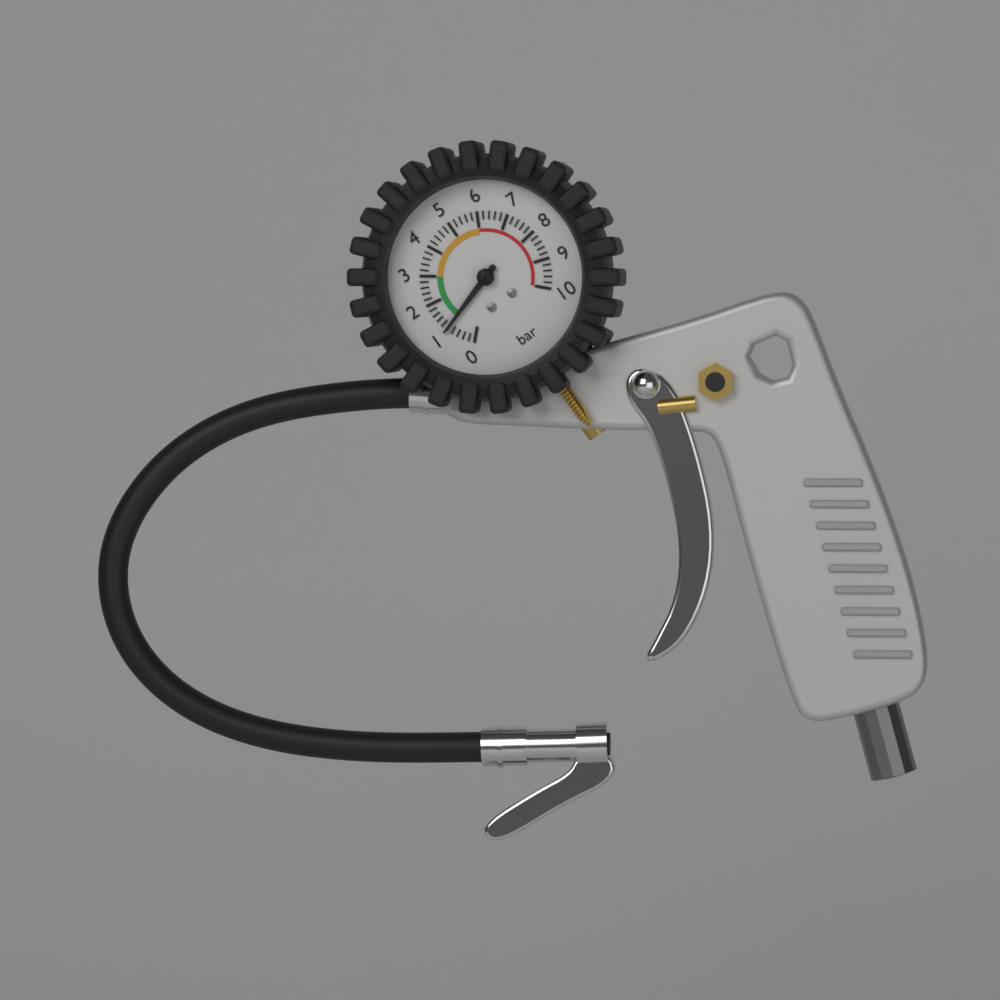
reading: 1.0 bar
